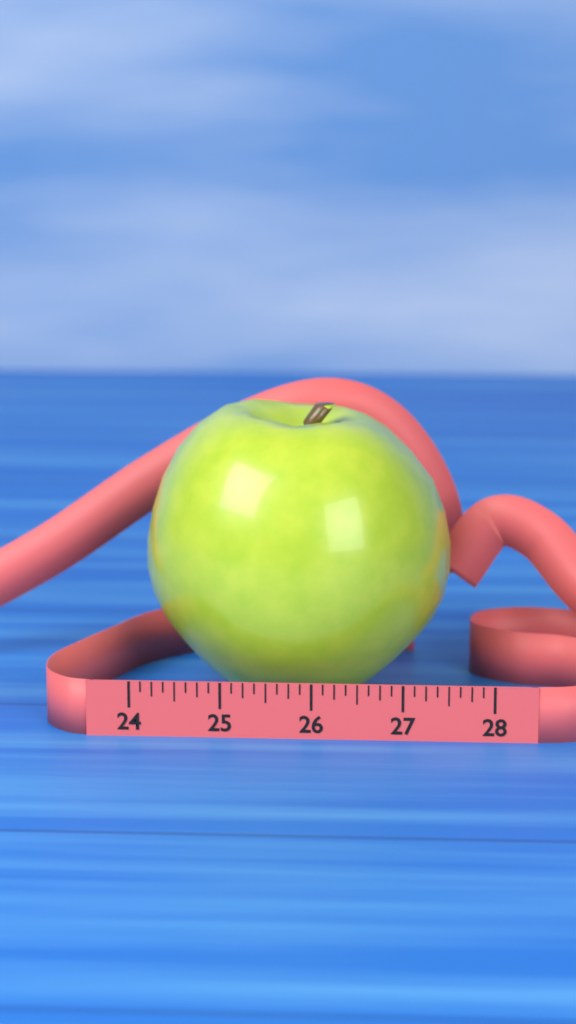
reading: 27.500 (no unit)
